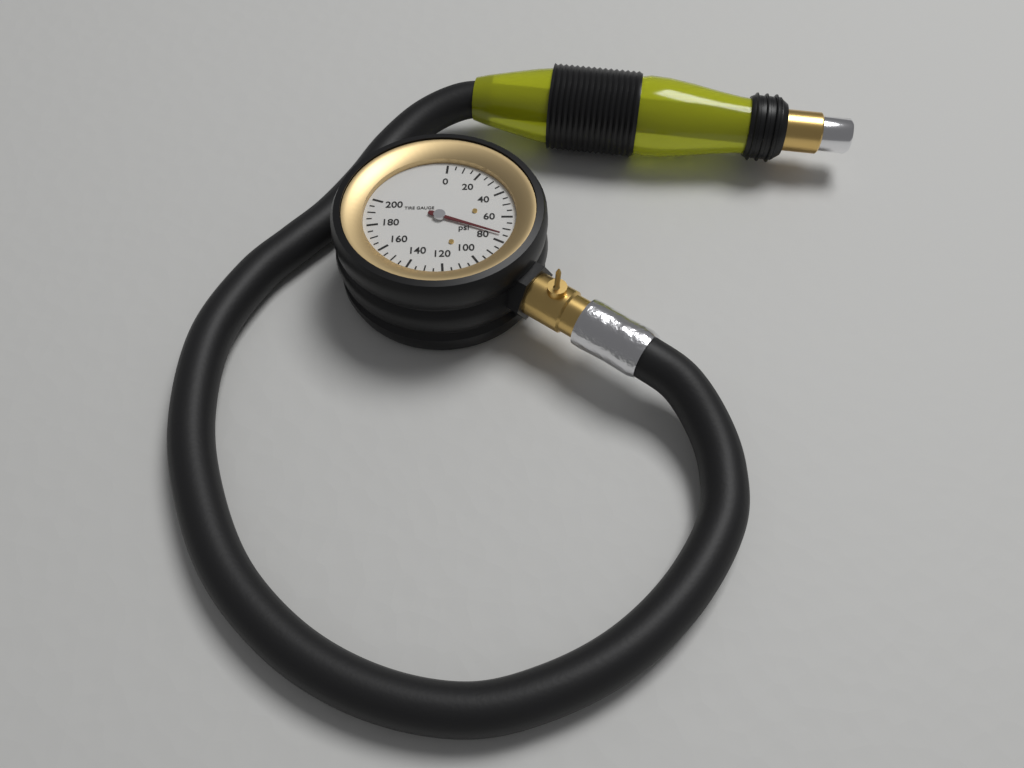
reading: 75 psi
